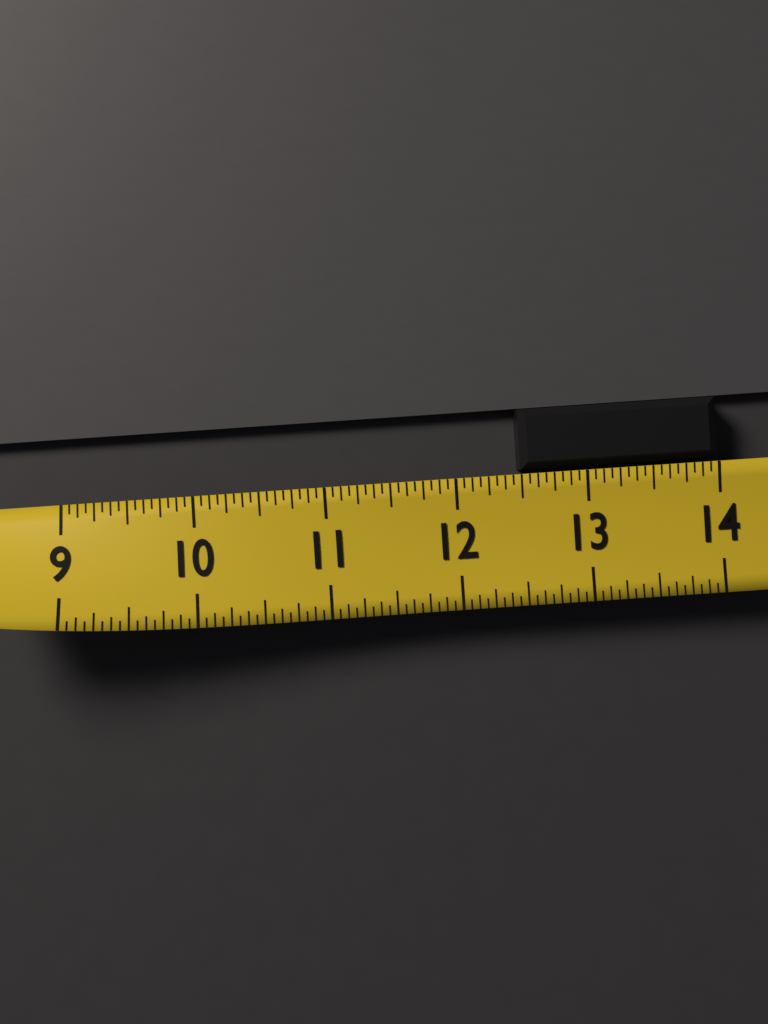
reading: 12.5000 (no unit)
